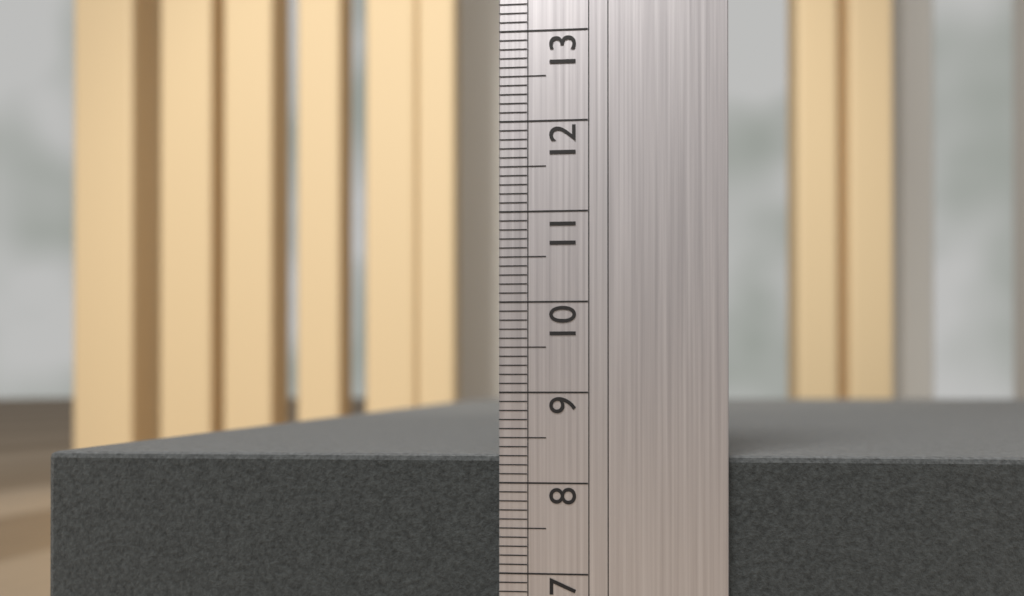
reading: 8.3 (no unit)
